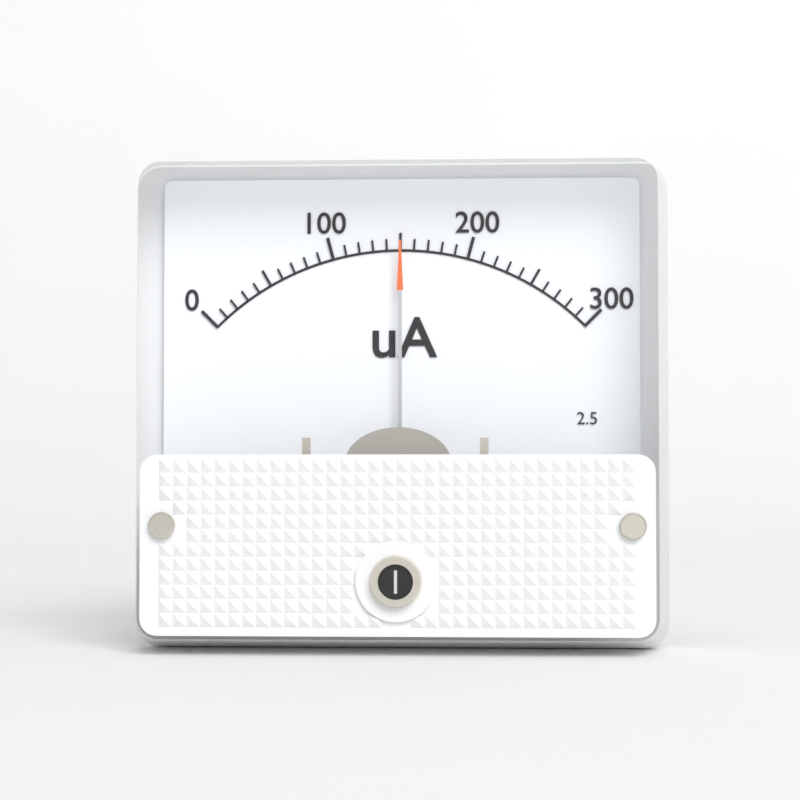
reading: 150 uA
